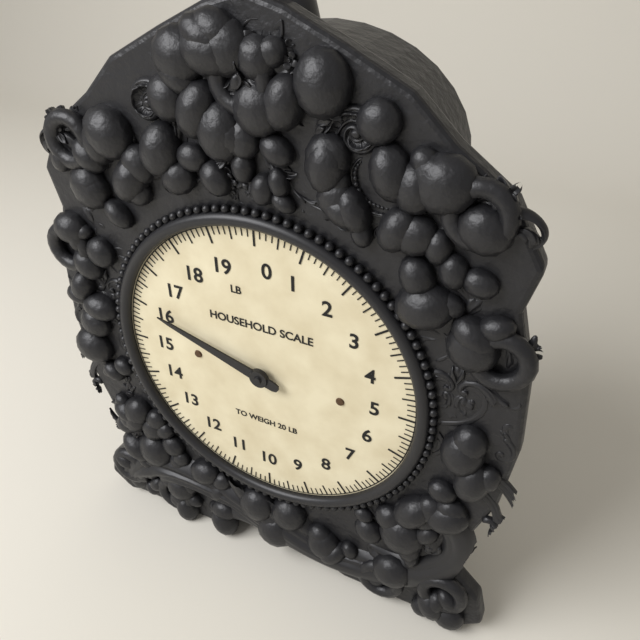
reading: 16.000 lb
